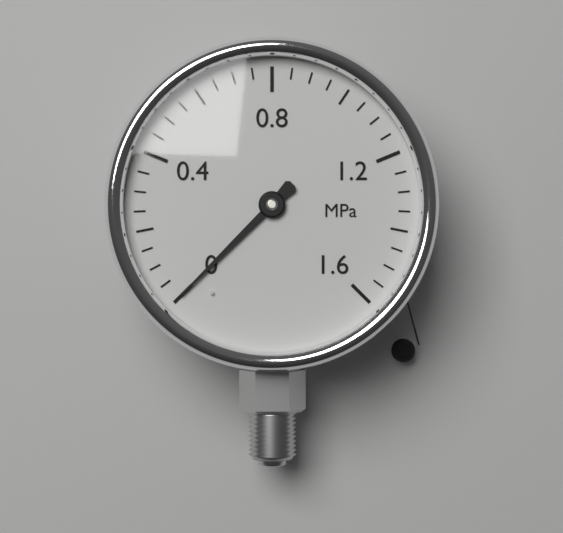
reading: 0.00 MPa
